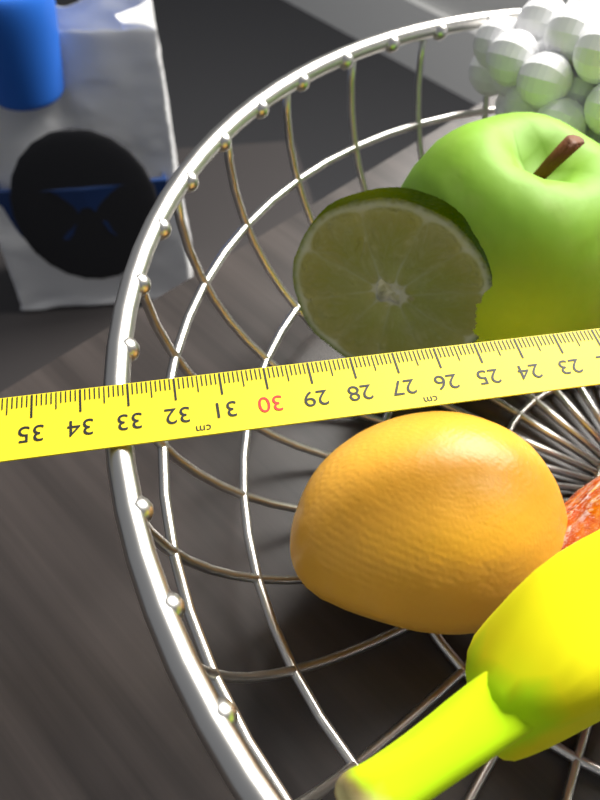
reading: 33.6 cm
